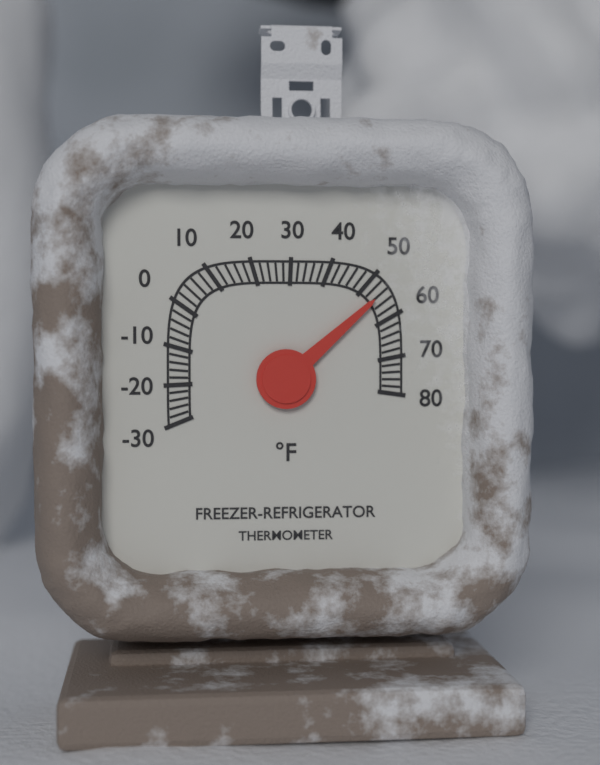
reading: 54 °F
